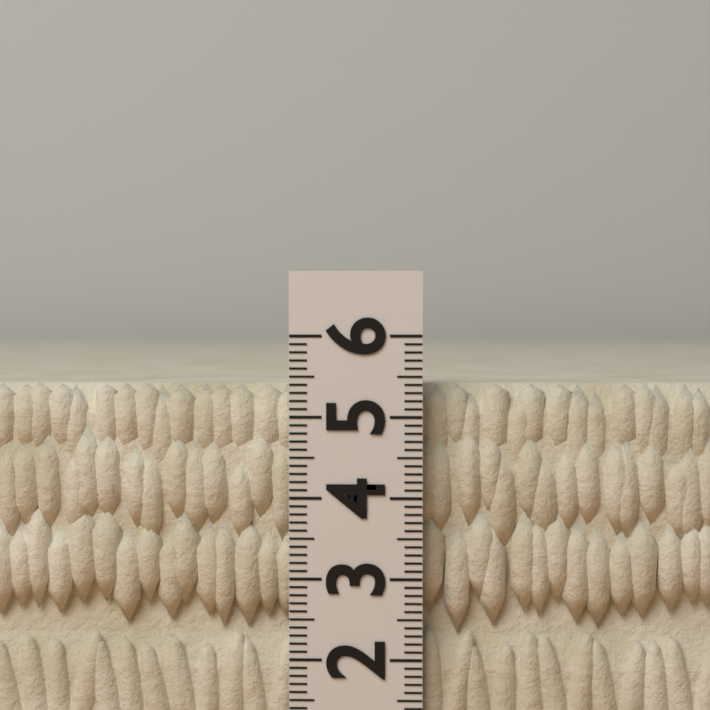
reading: 5.4 (no unit)
